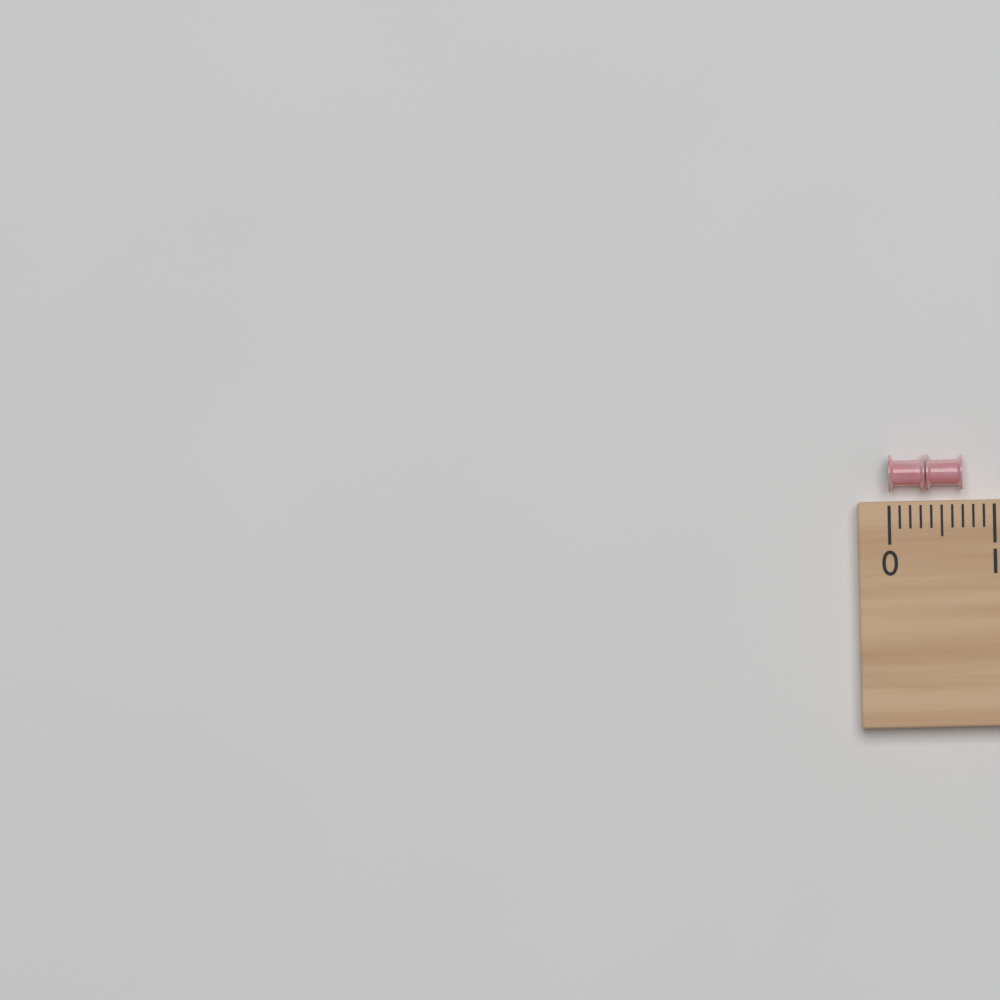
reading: 0.7 (no unit)
